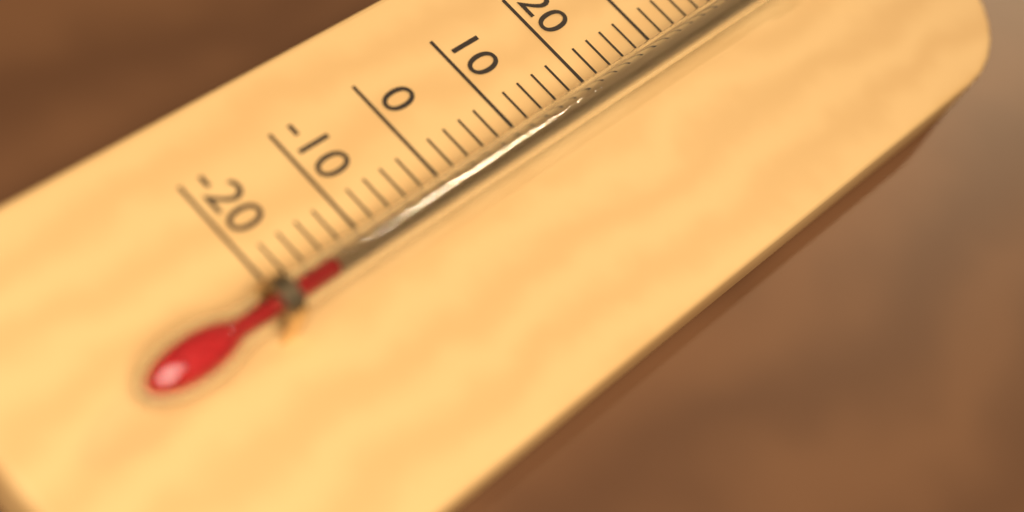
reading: -16 °C
